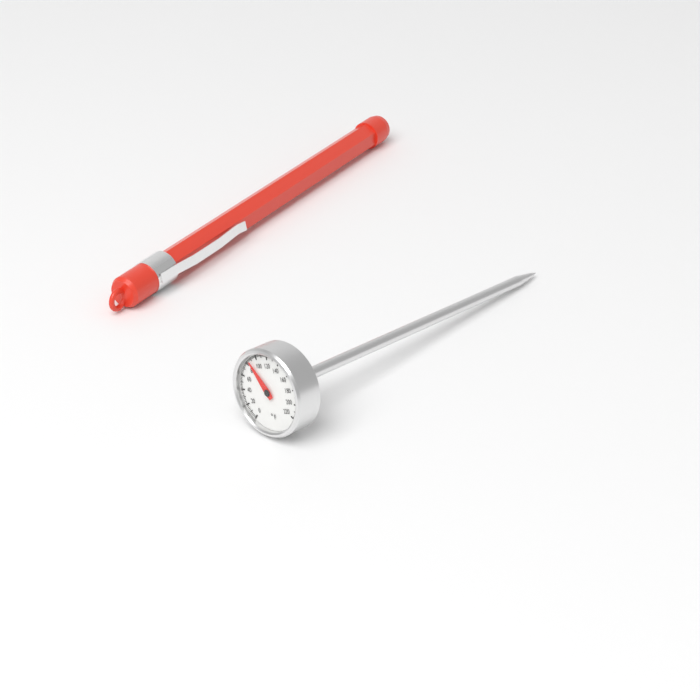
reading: 86 °F
